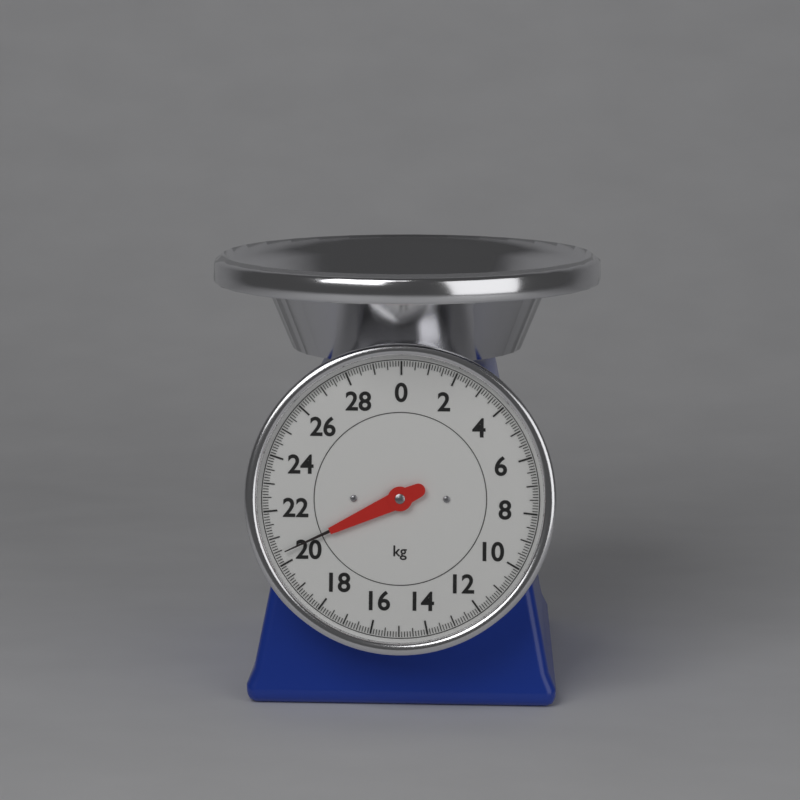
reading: 20.4 kg
